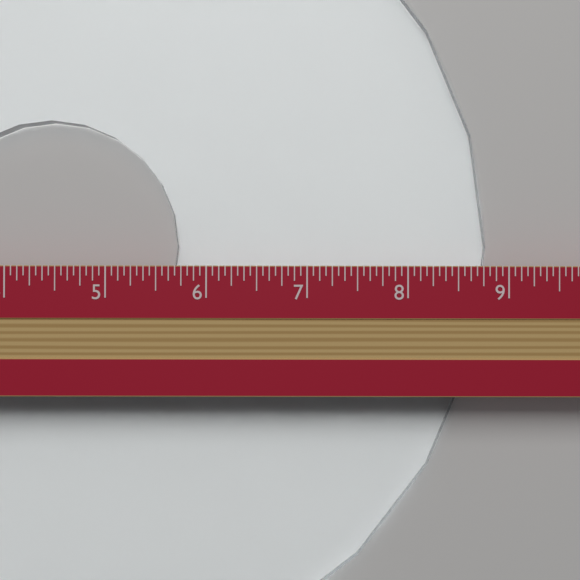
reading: 8.8125 in
